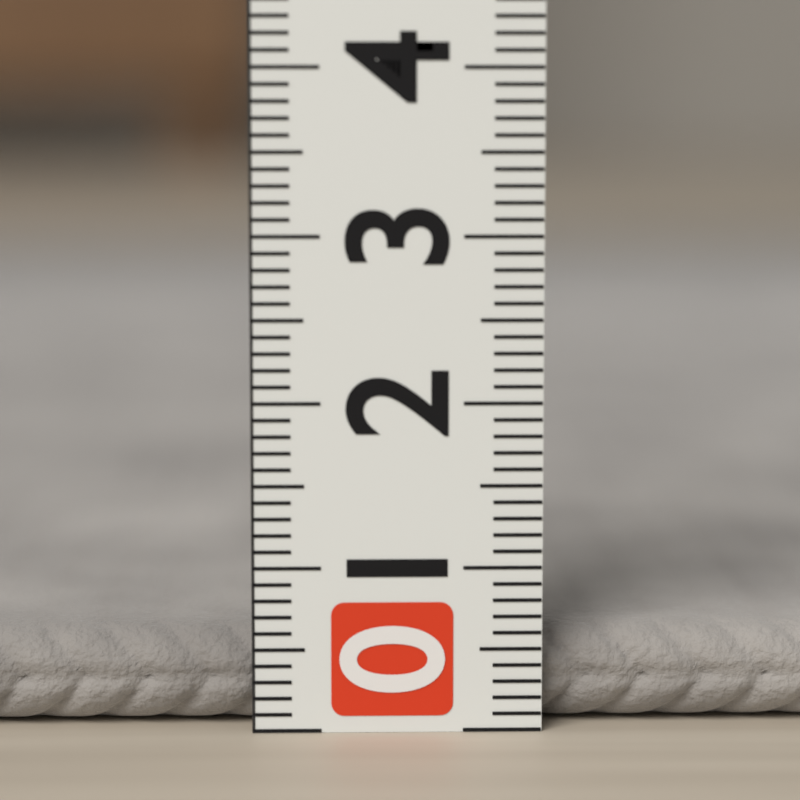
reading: 0.6 (no unit)
